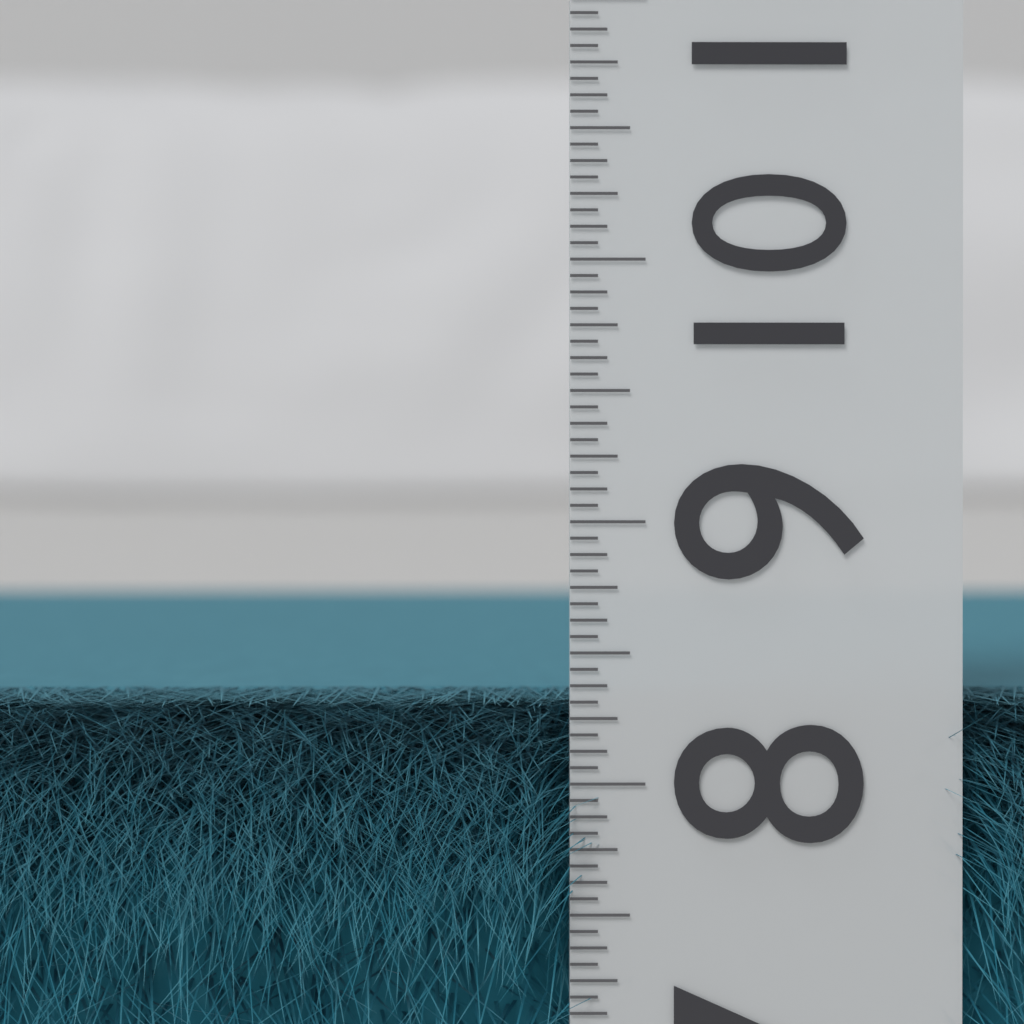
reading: 8.3125 (no unit)
